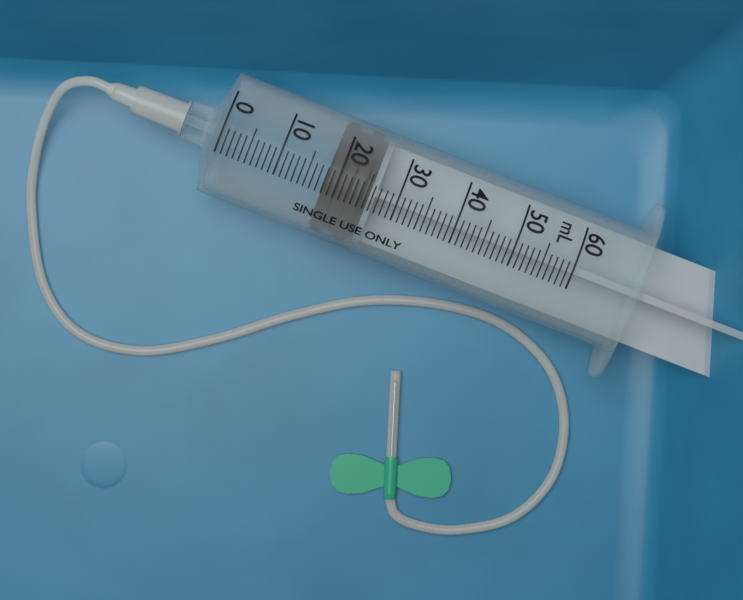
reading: 18 mL
